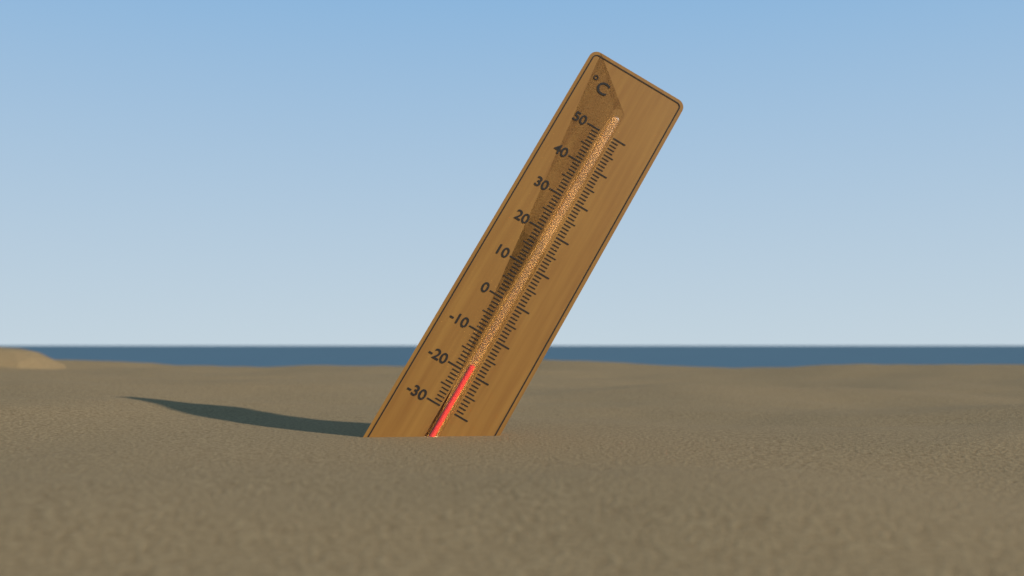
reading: -18 °C
